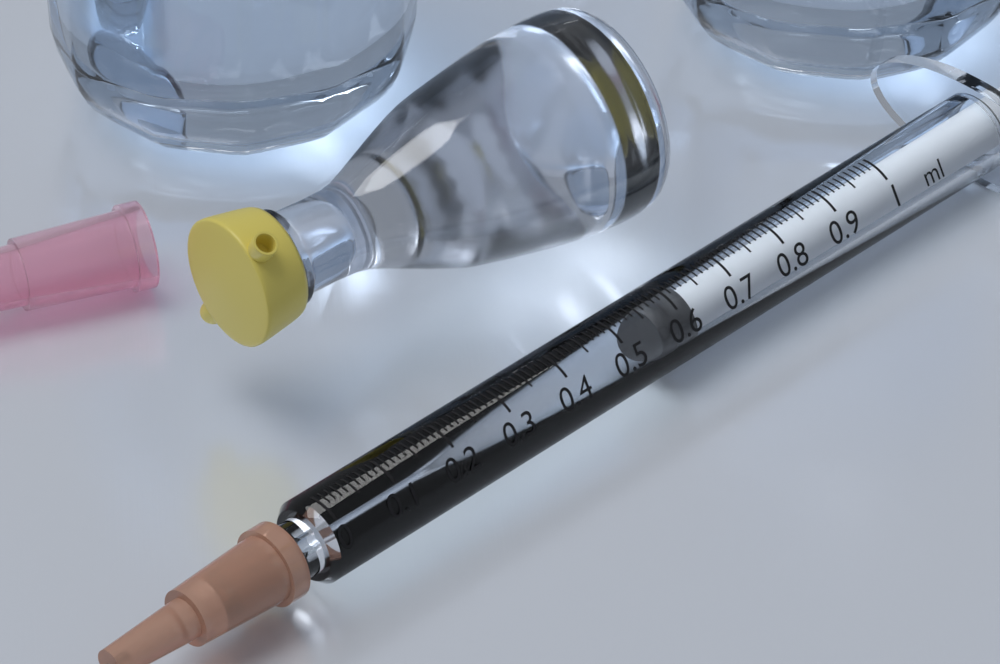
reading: 0.57 ml
